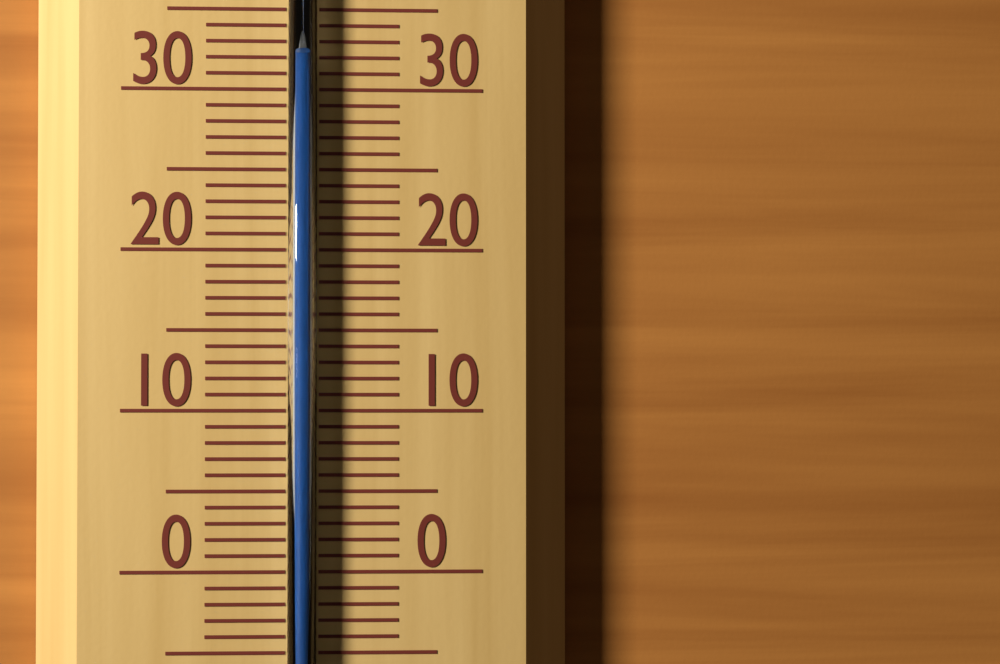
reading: 32 °C
